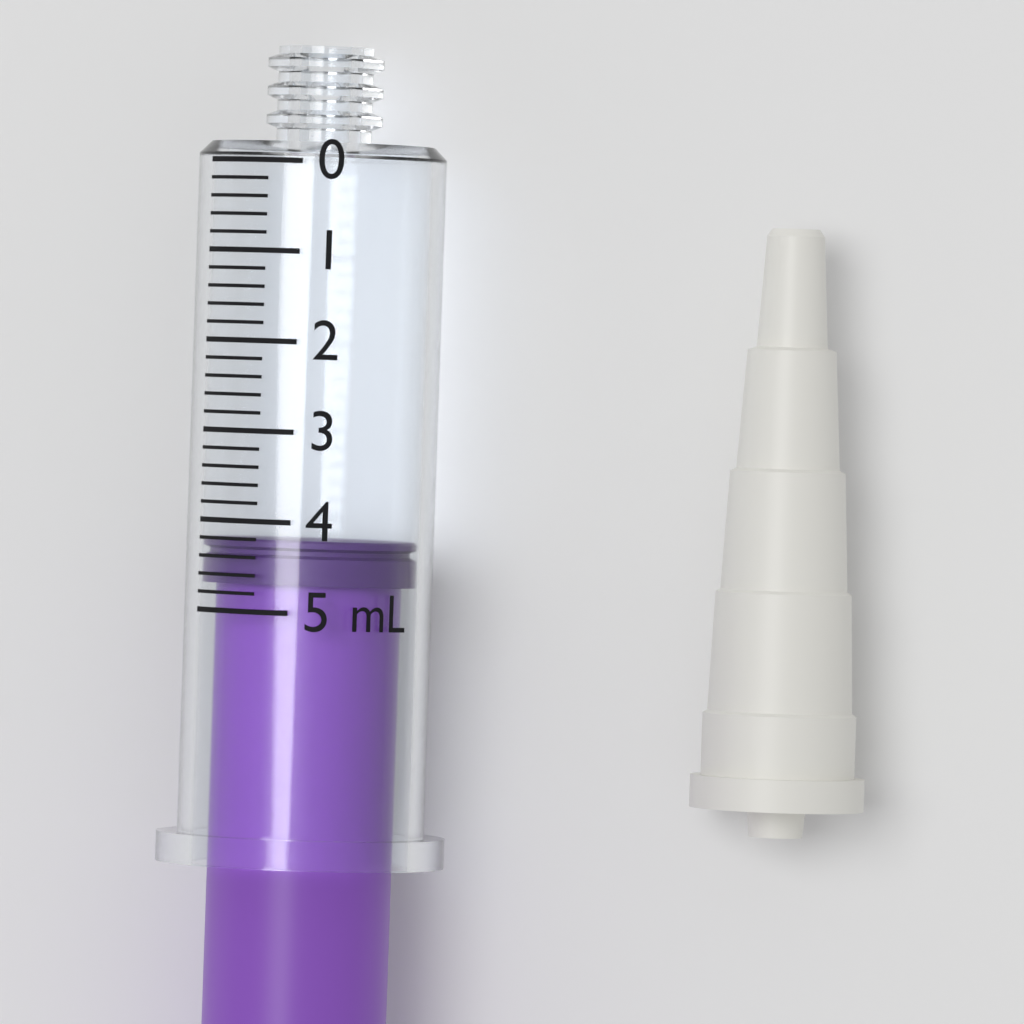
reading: 4.2 mL
